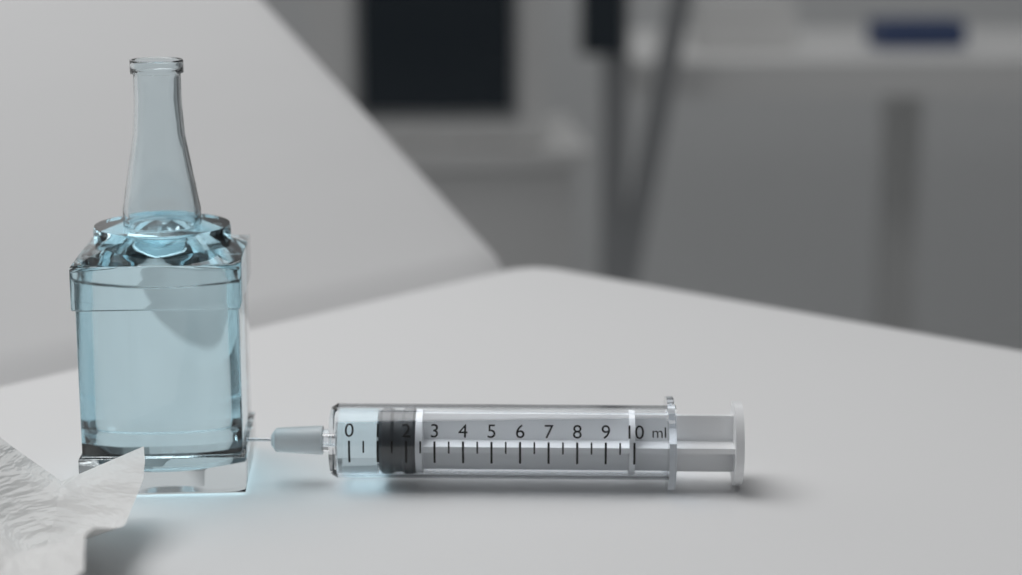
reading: 1.0 ml
